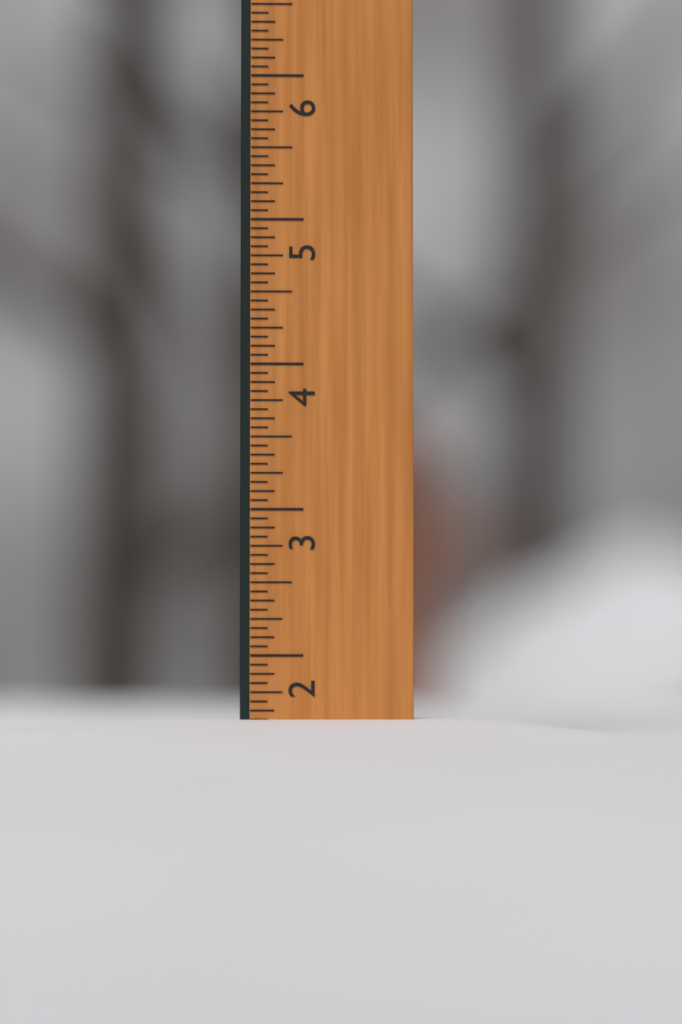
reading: 1.5625 in
